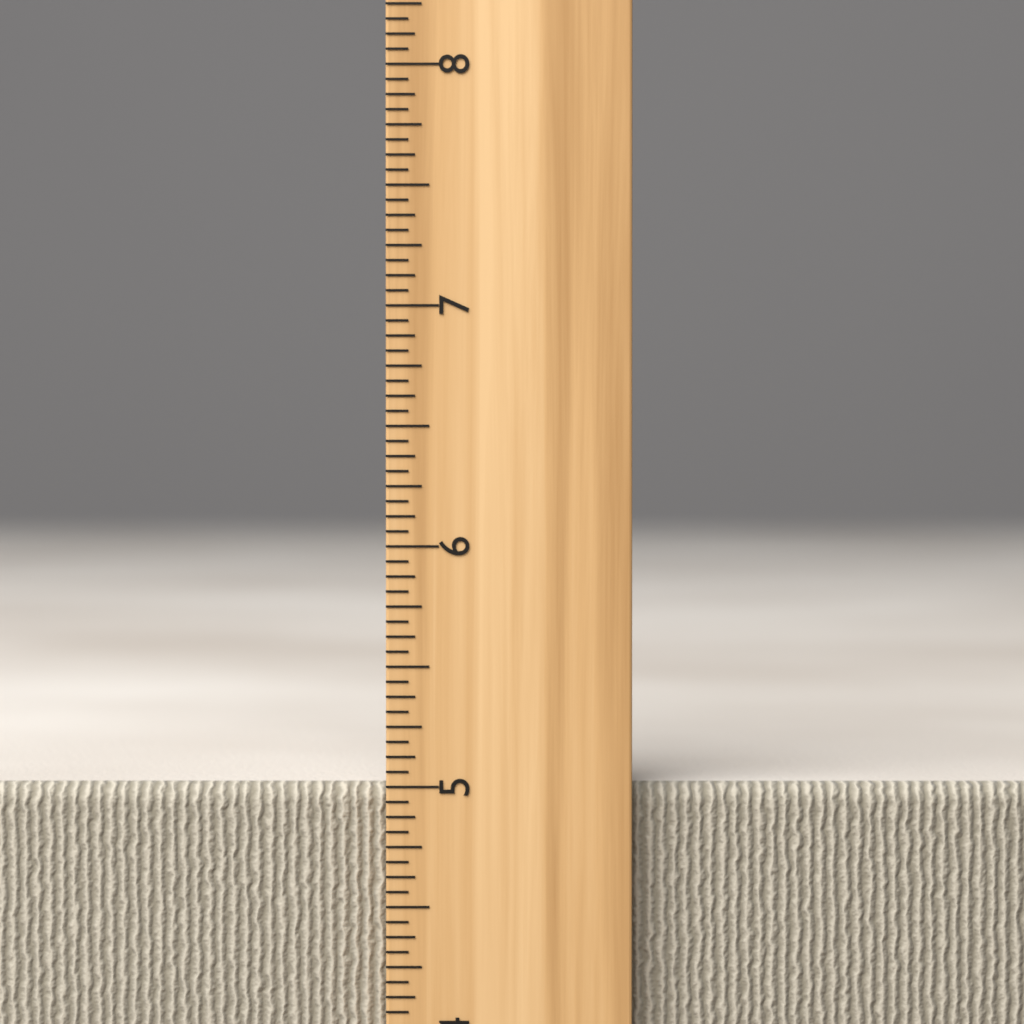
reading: 5.0000 inch
